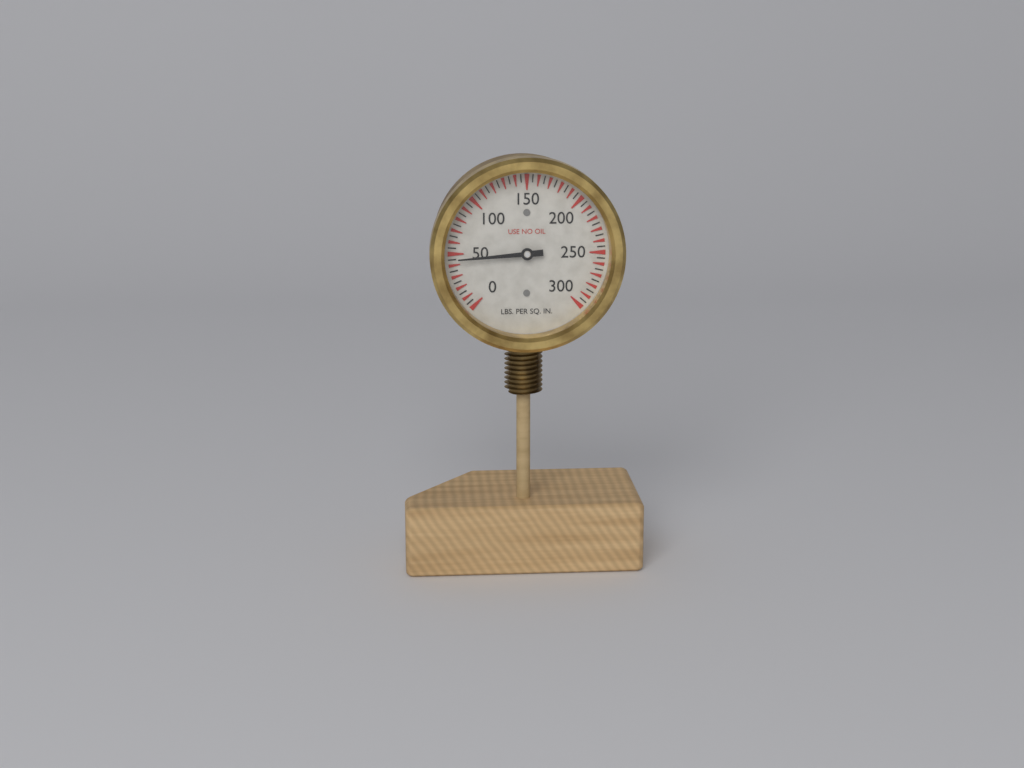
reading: 45 psi
